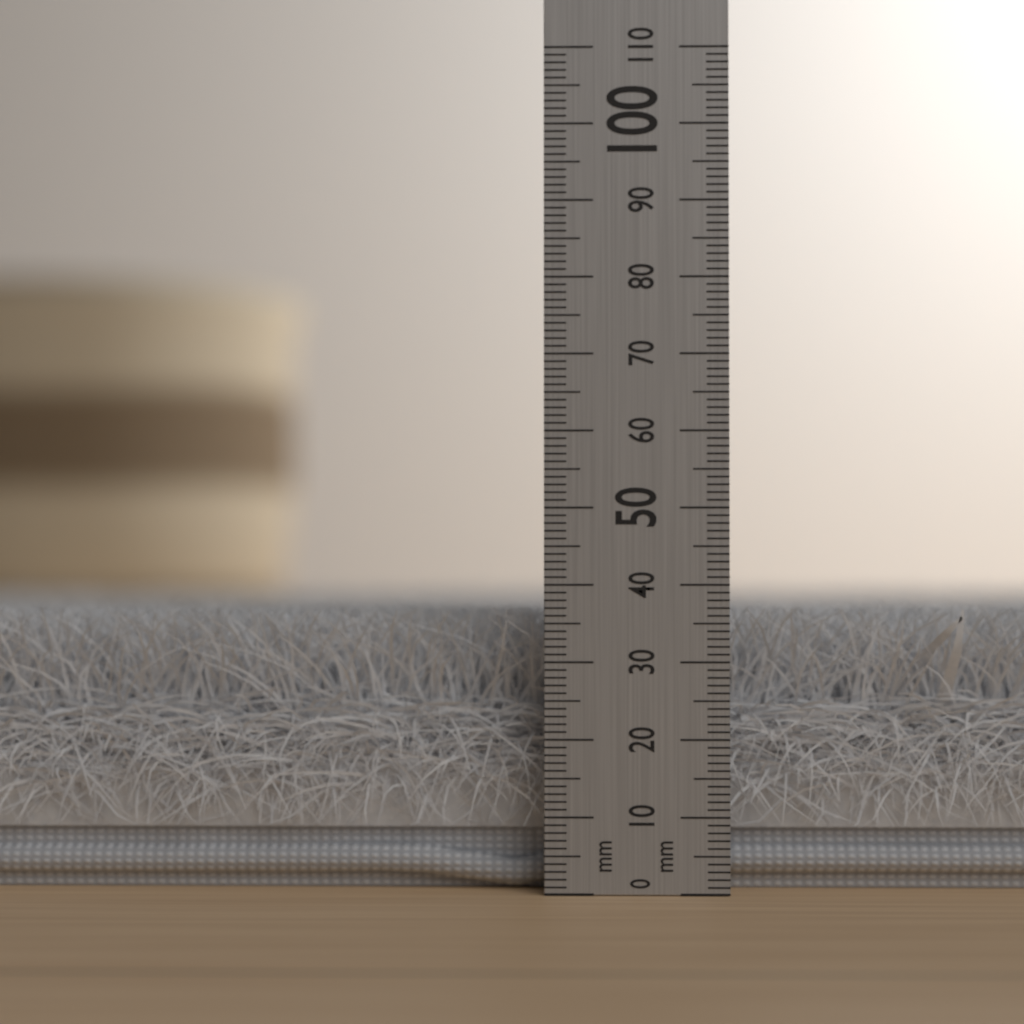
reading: 37 mm
